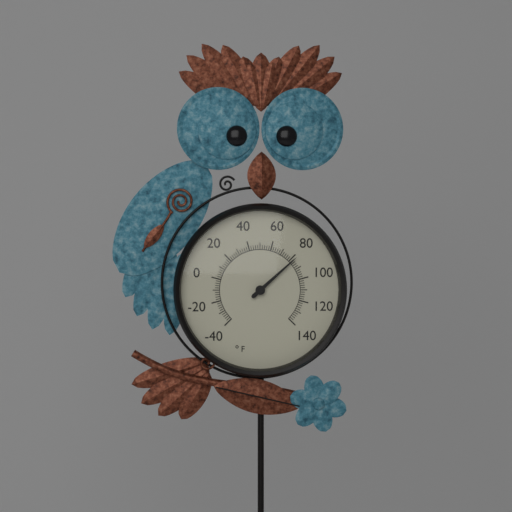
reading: 82 °F
